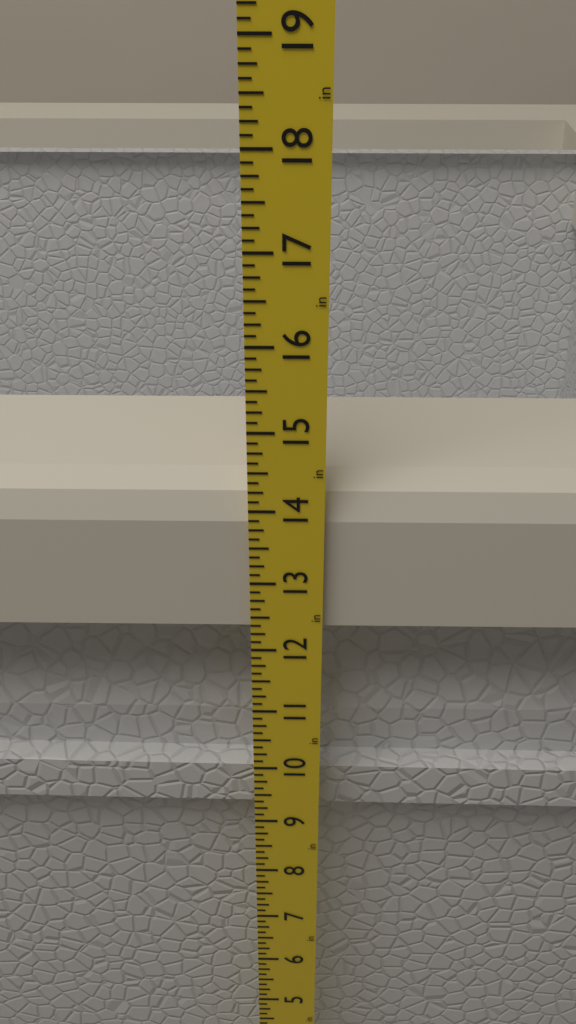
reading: 14.250 in
